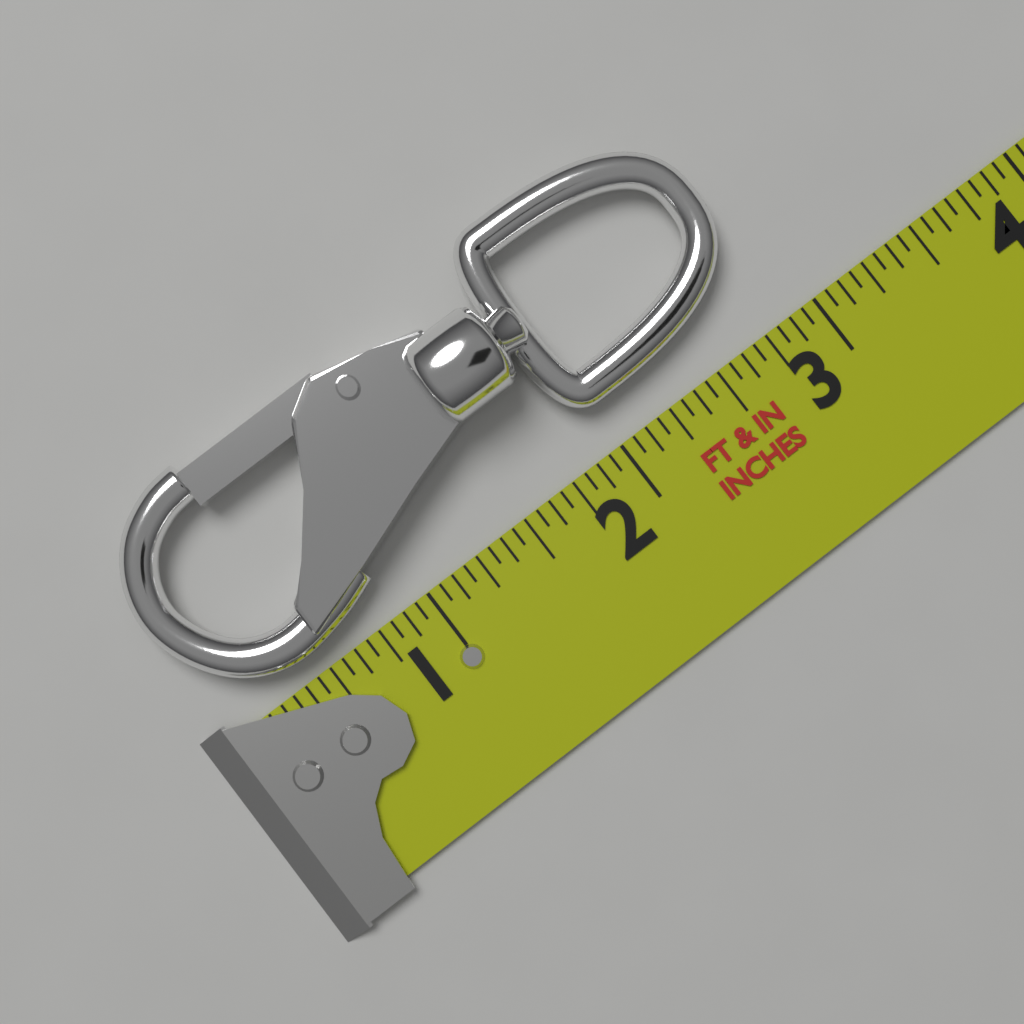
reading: 2.8750 in
